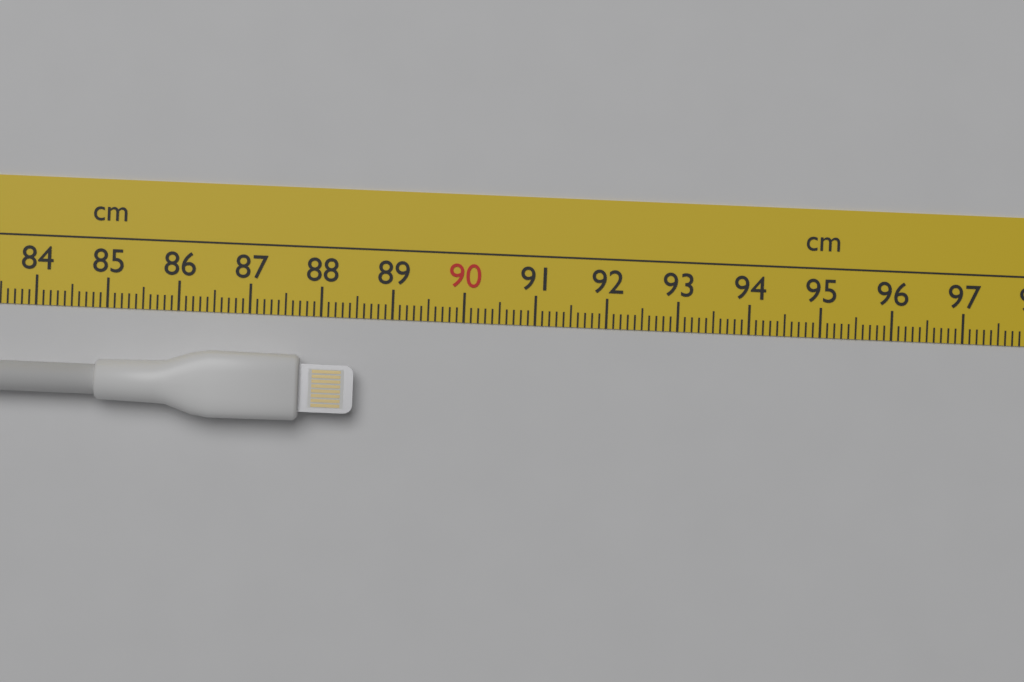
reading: 88.5 cm
